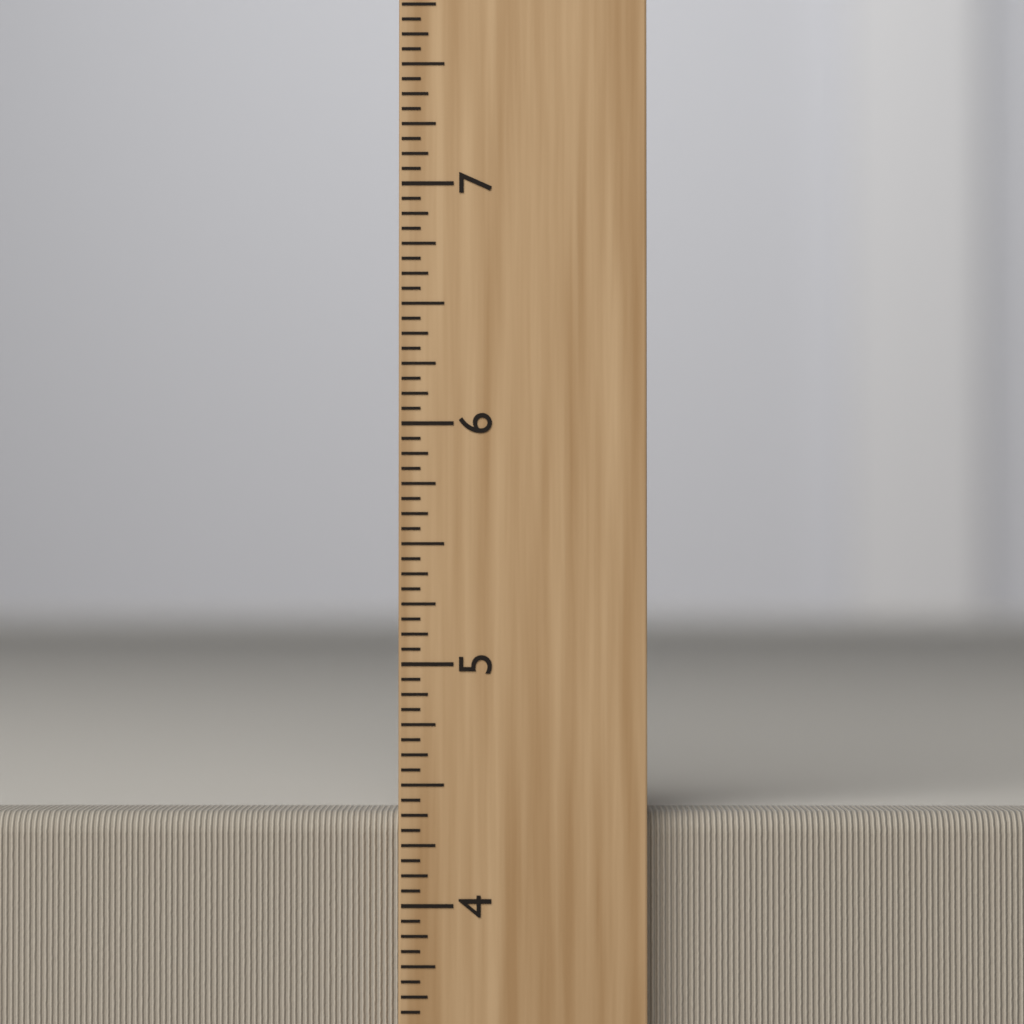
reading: 4.3750 inch
